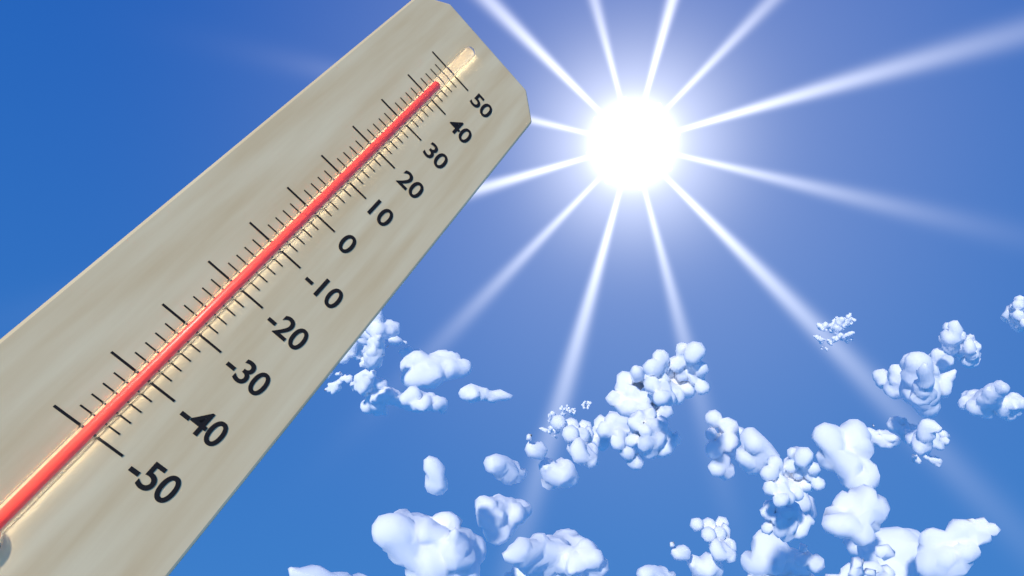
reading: 44 (no unit)
